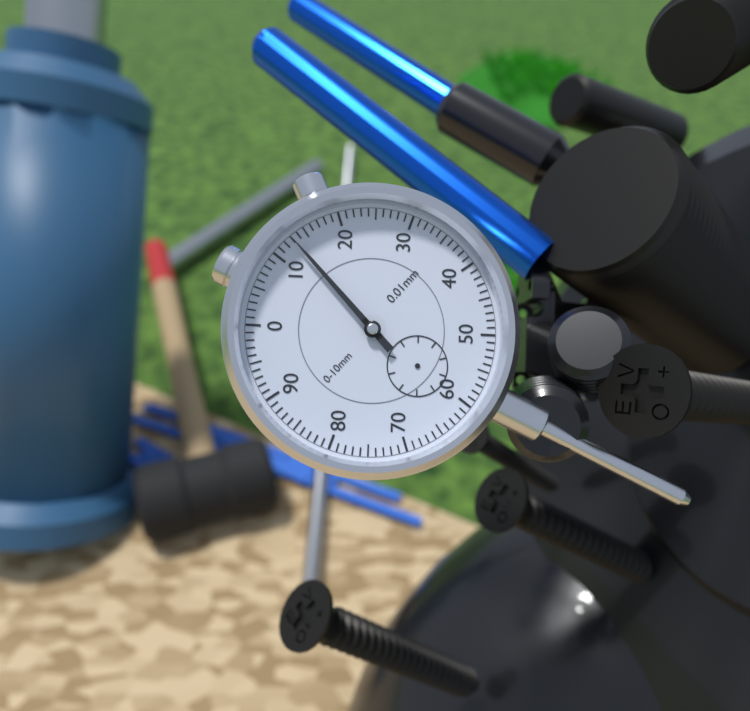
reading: 0.13 mm
